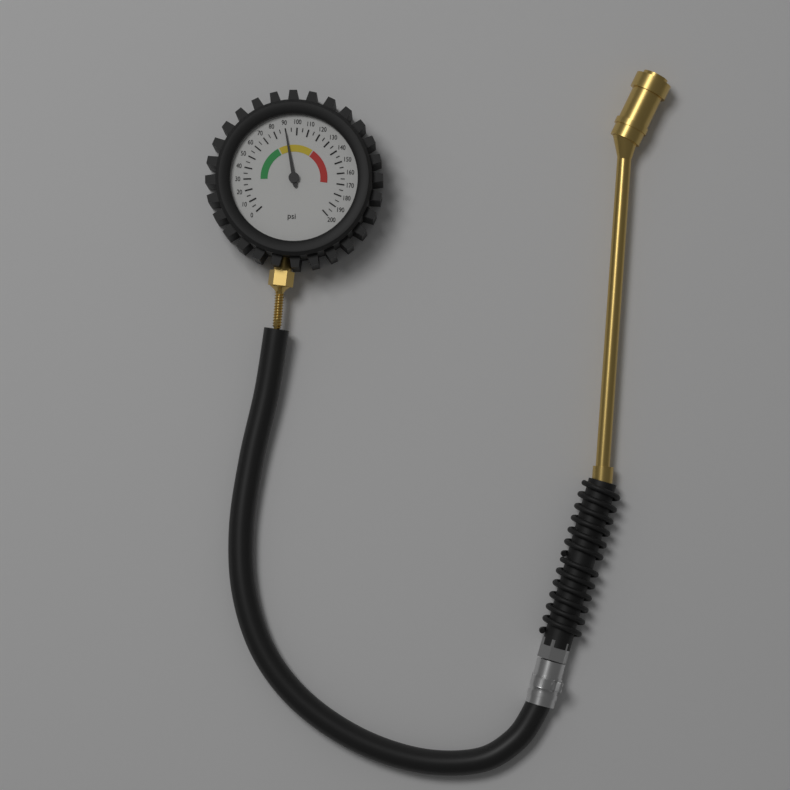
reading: 90 psi
